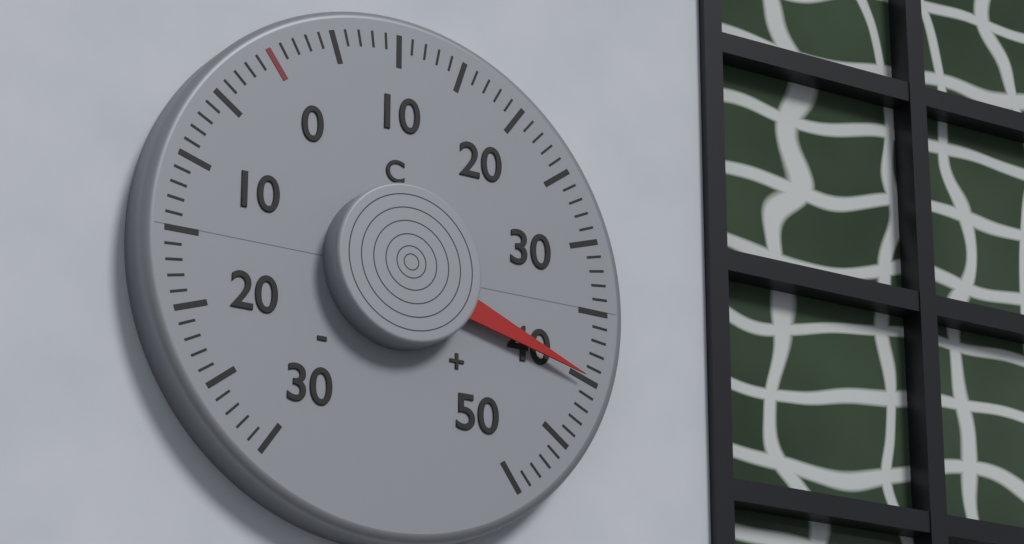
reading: 40 °C
